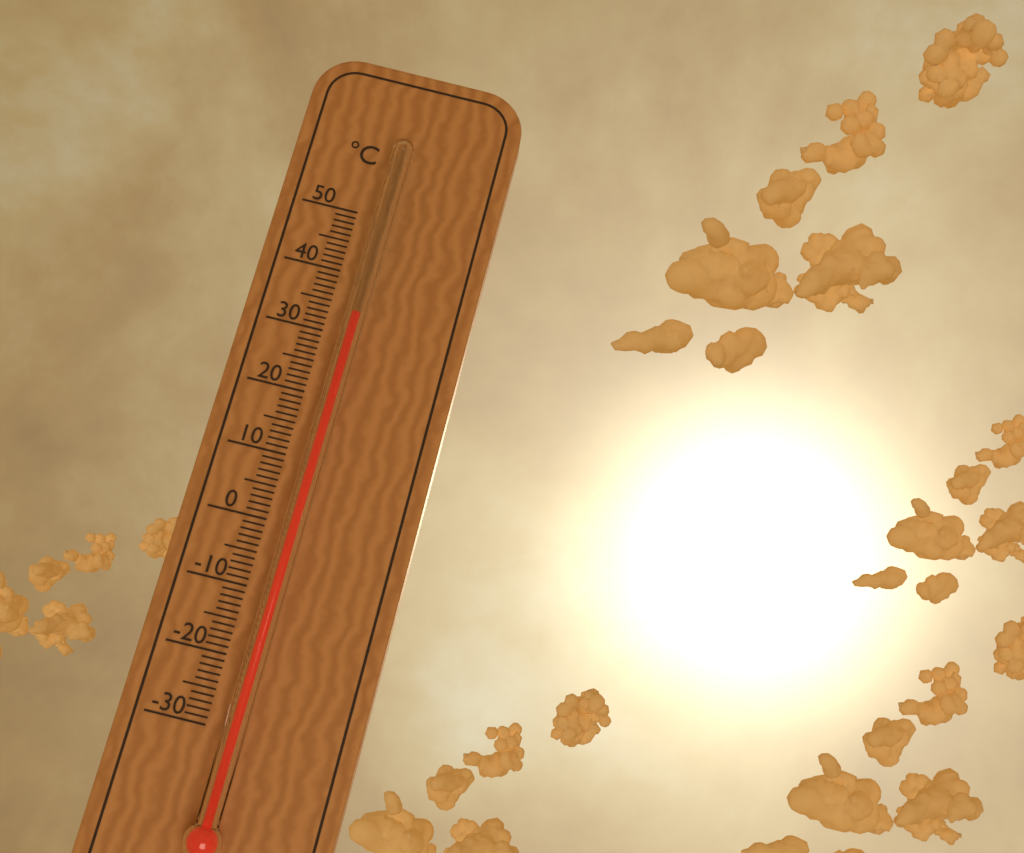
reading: 33 °C
